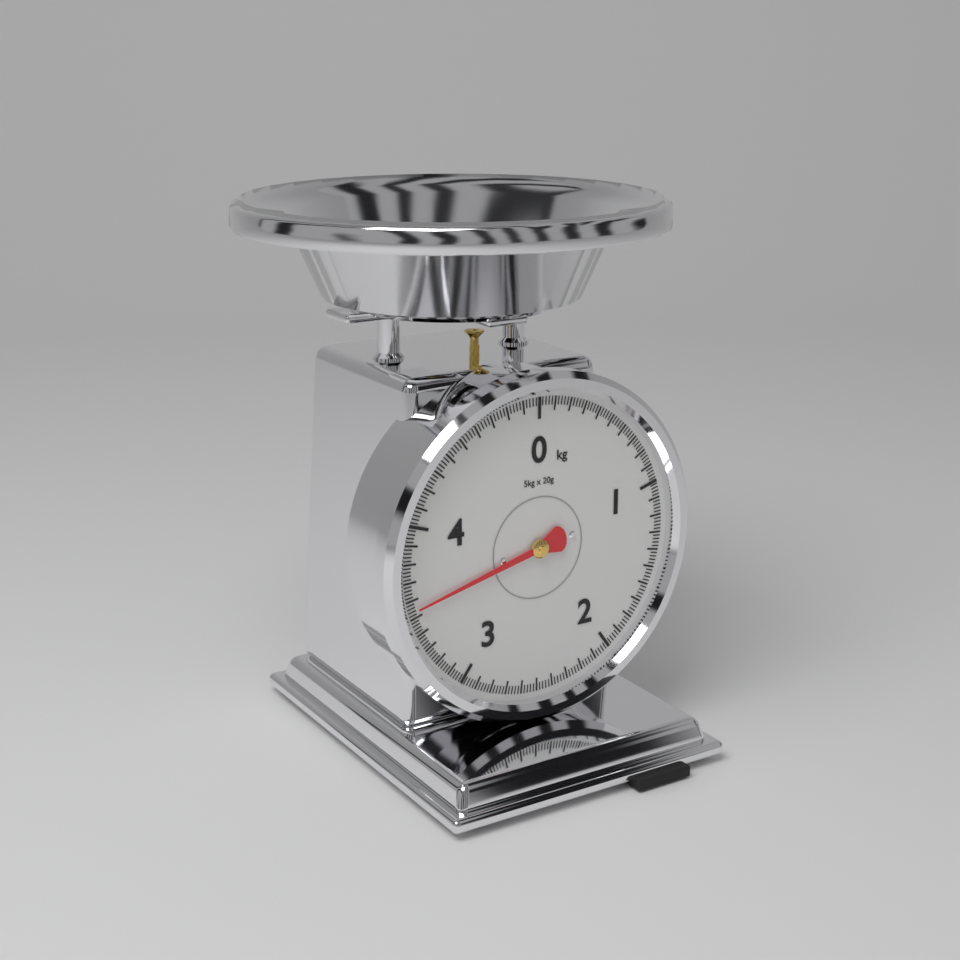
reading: 3.54 kg
